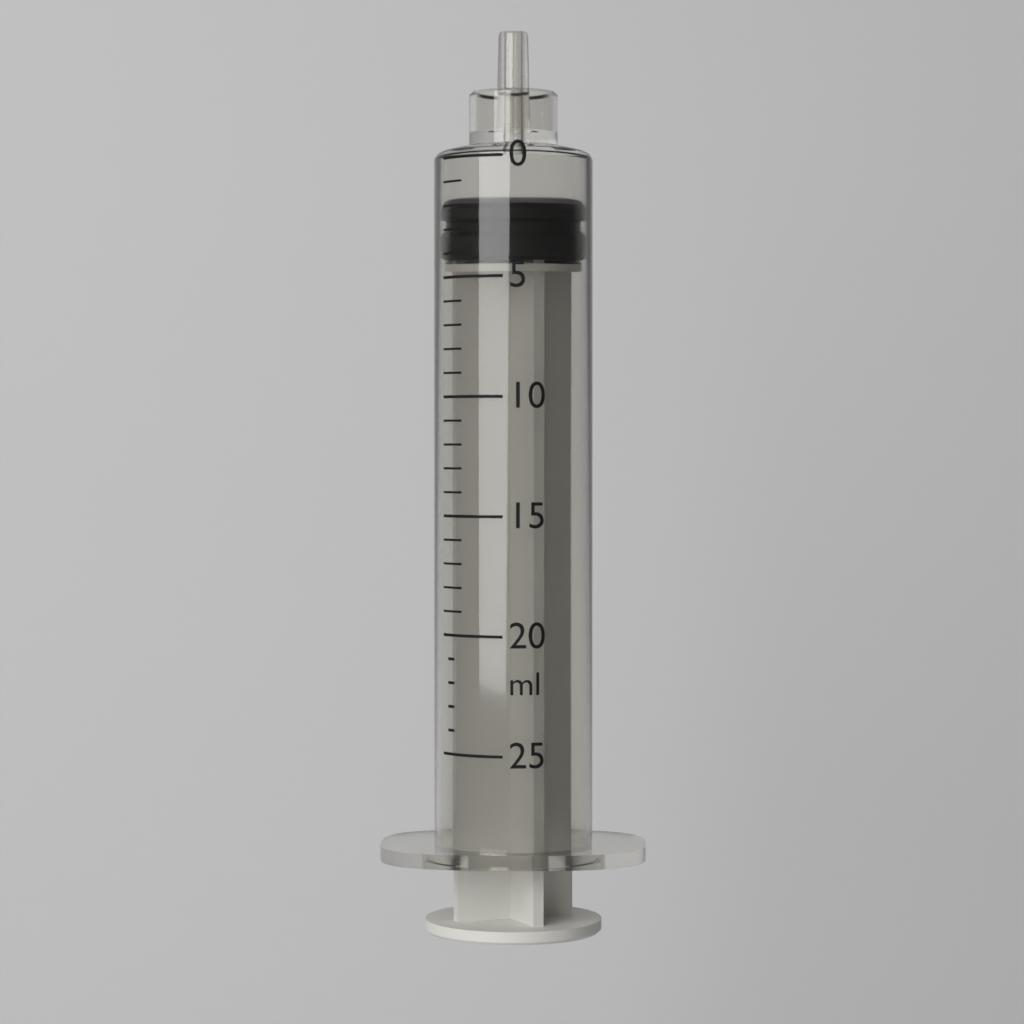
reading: 2 ml
